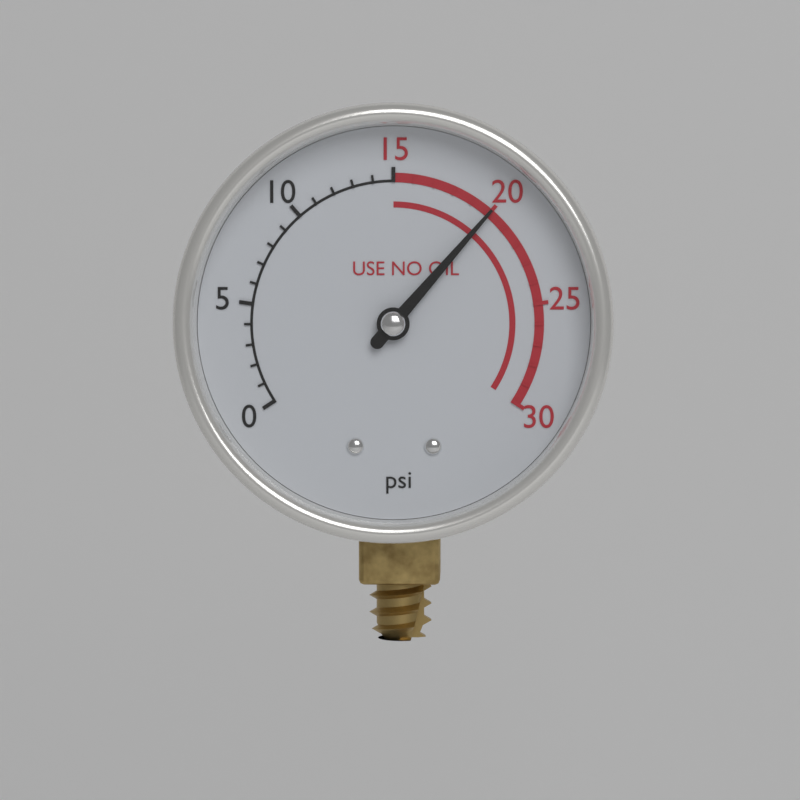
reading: 20 psi
